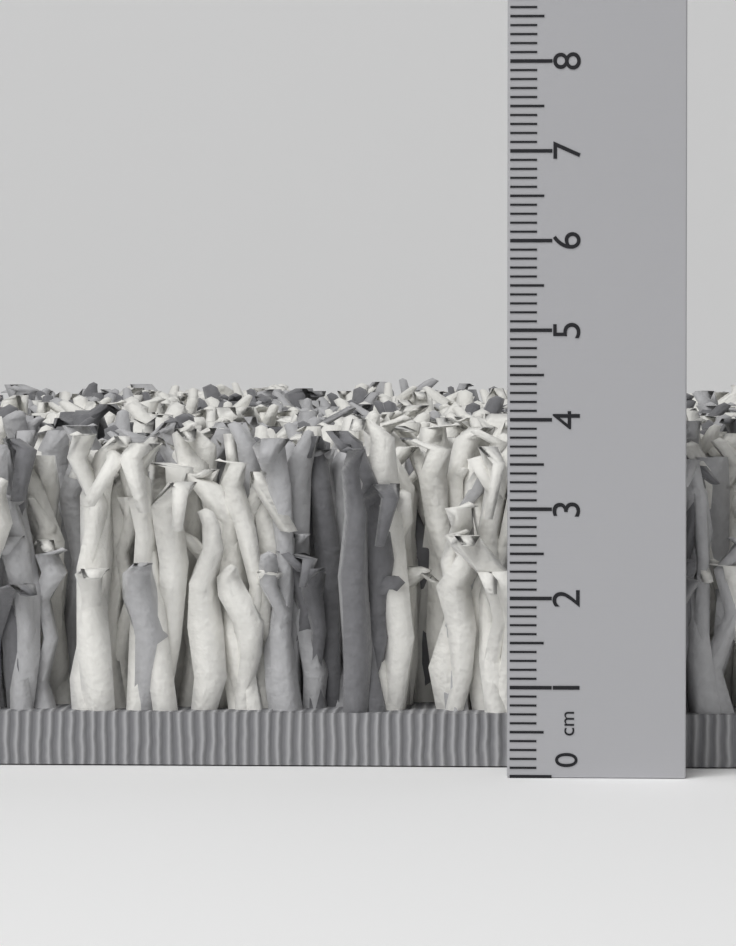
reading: 4.1 cm
